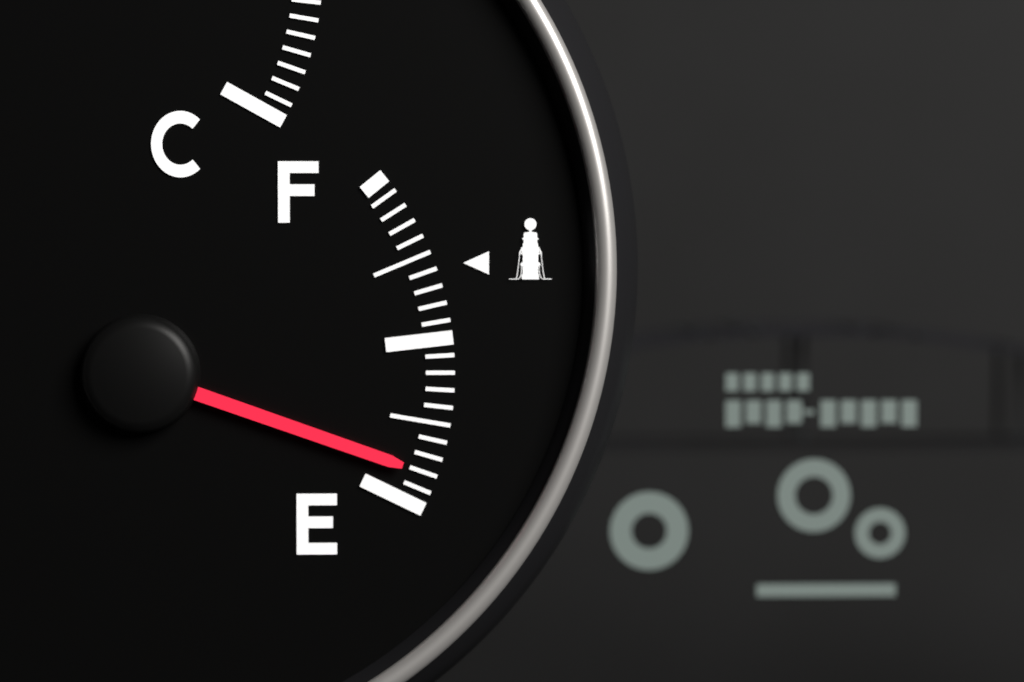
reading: 0.10 (no unit)
